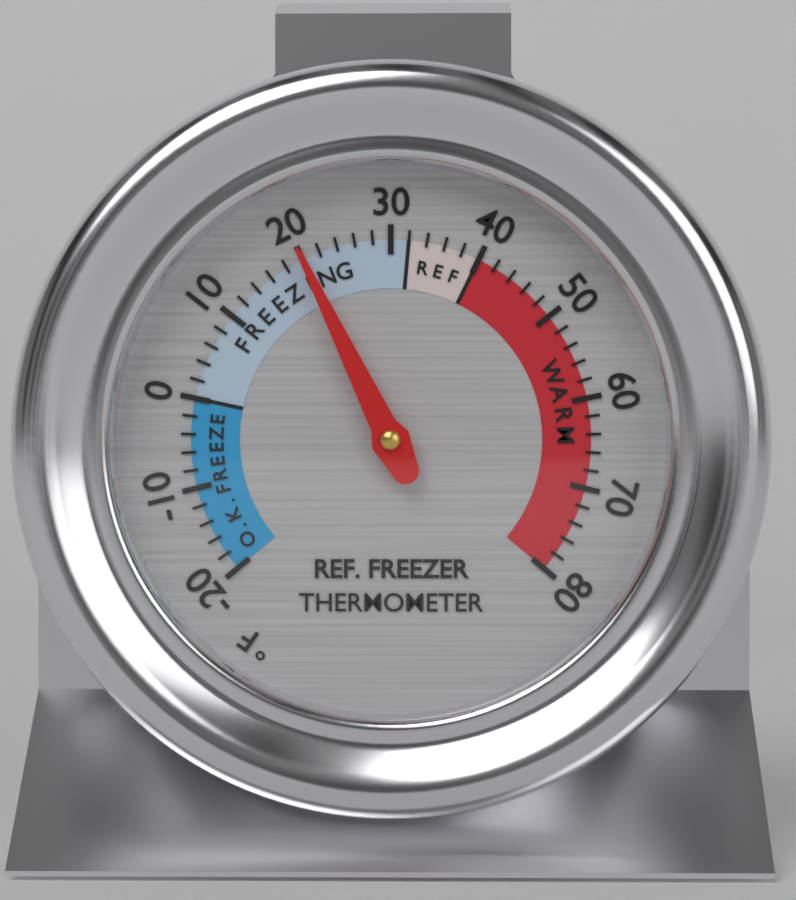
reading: 20 °F
